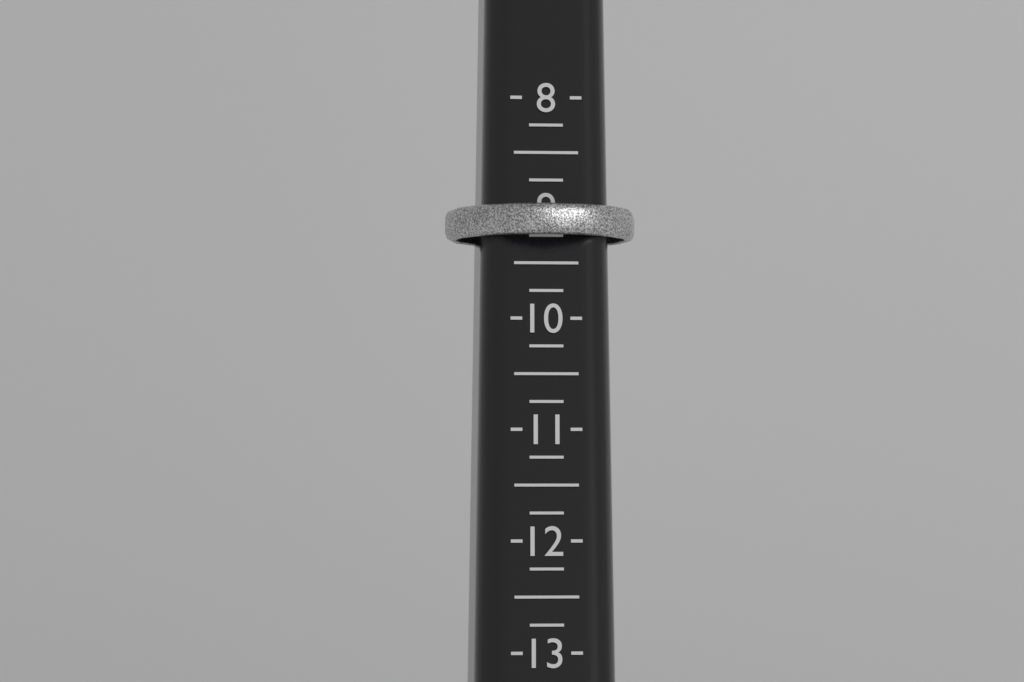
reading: 9.25 (no unit)
